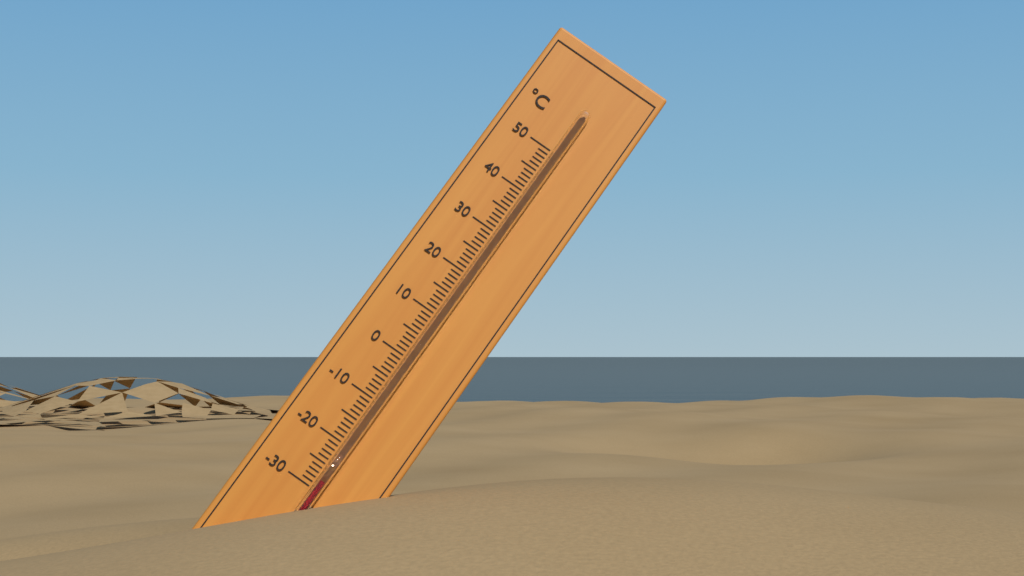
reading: -28 °C
